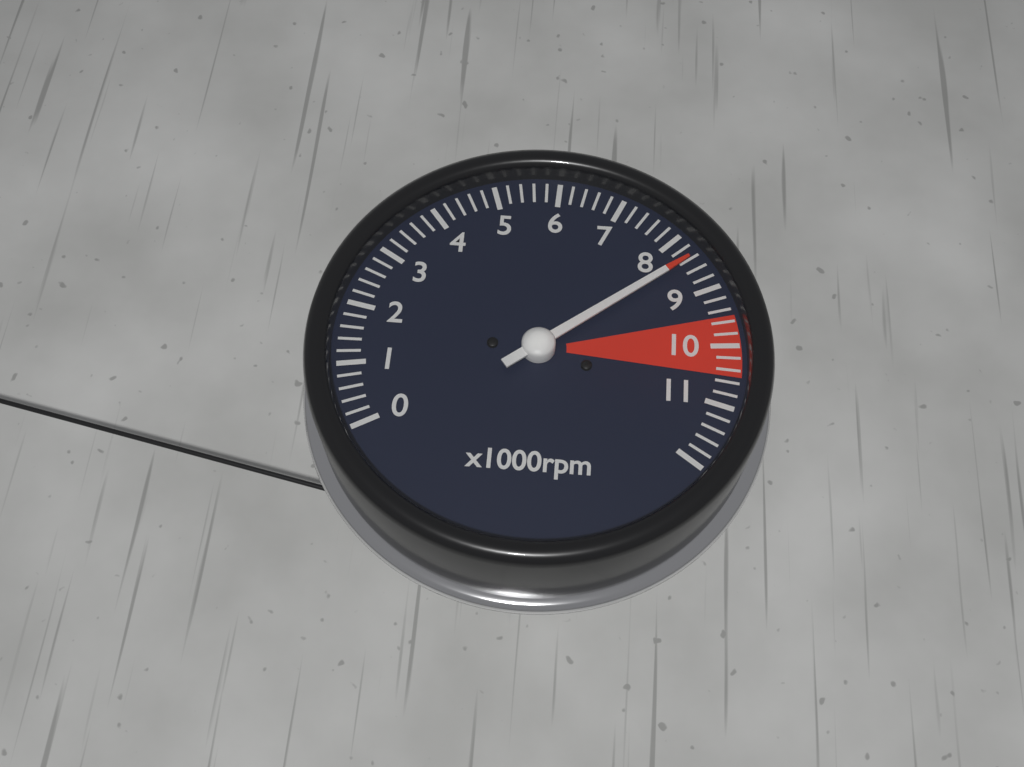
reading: 8400 rpm
